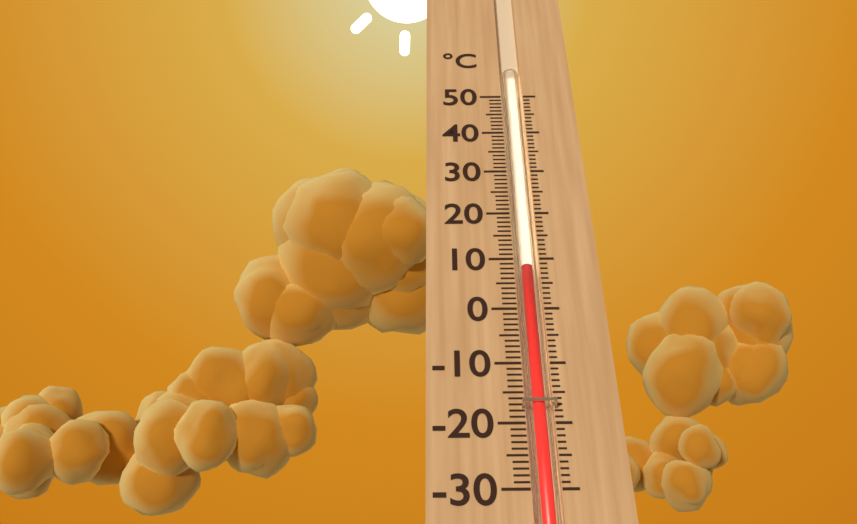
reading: 8 °C
